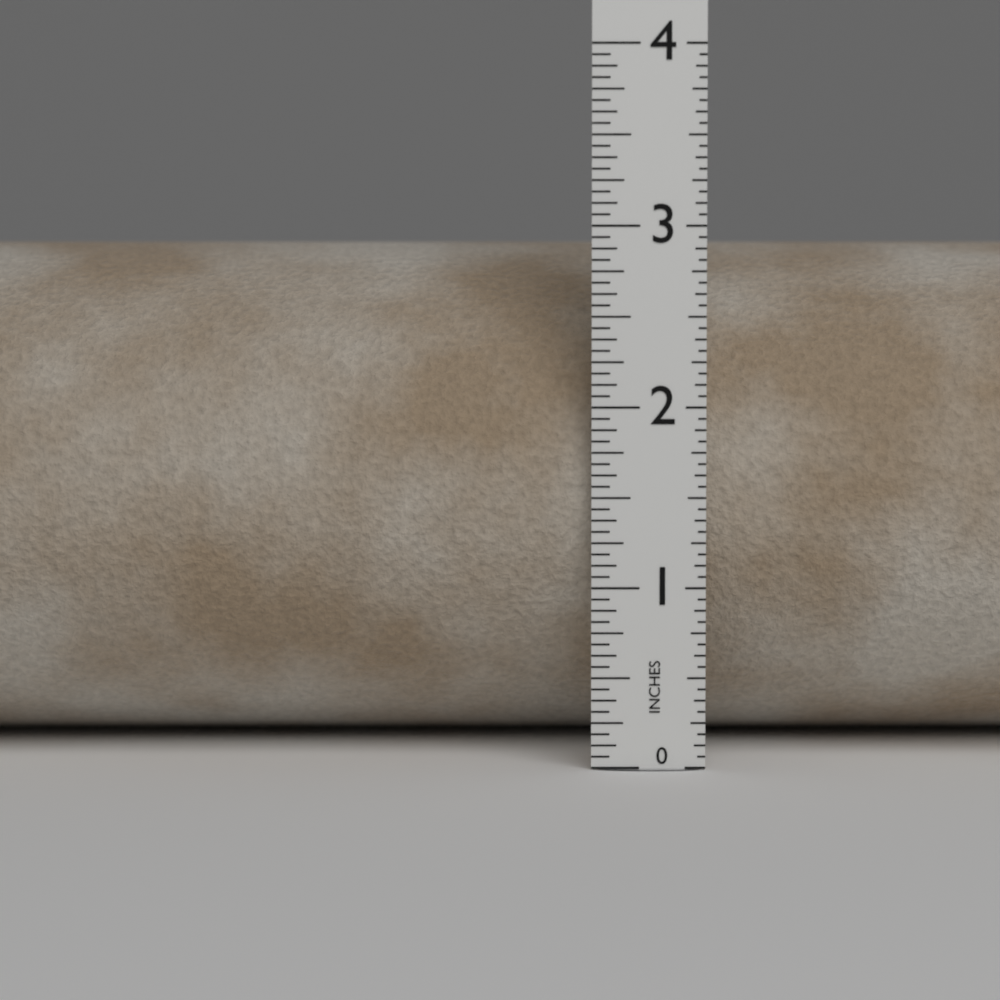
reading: 3.0000 in
